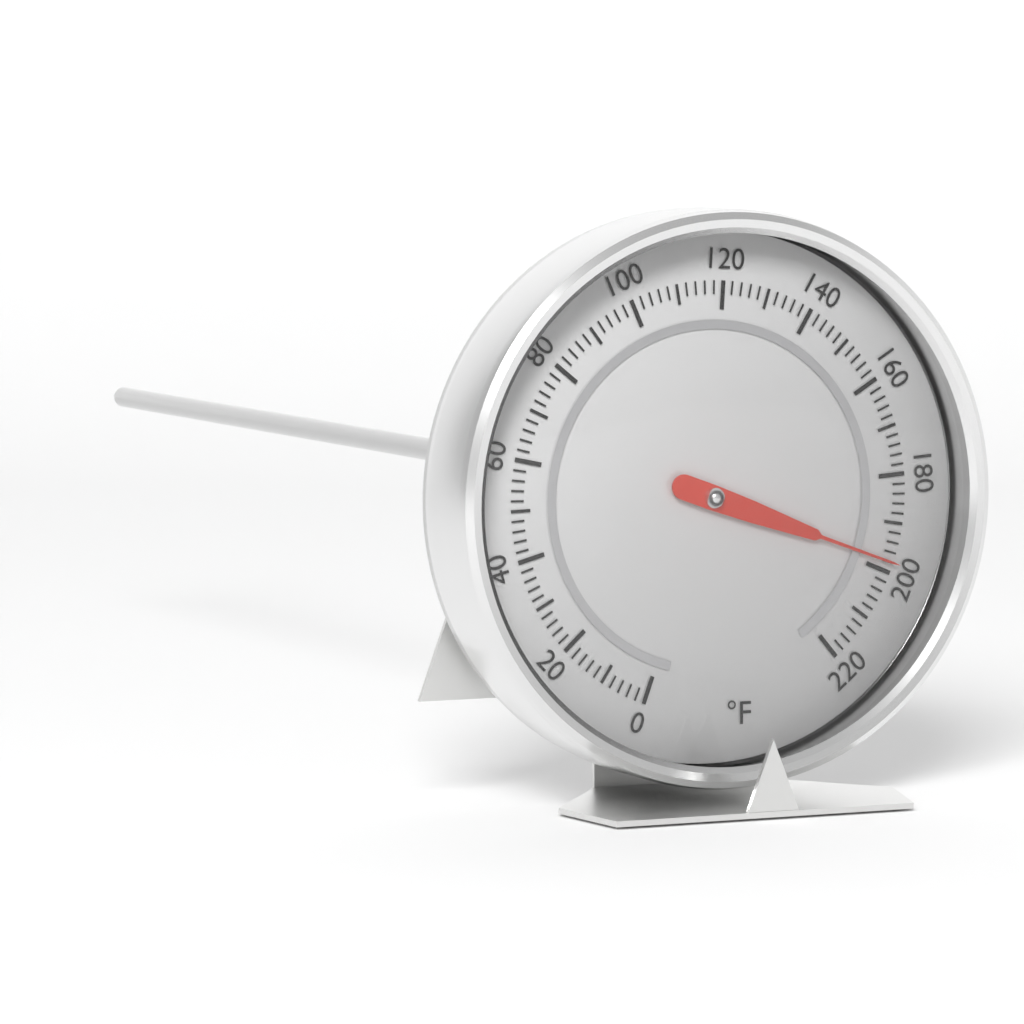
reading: 198 °F
